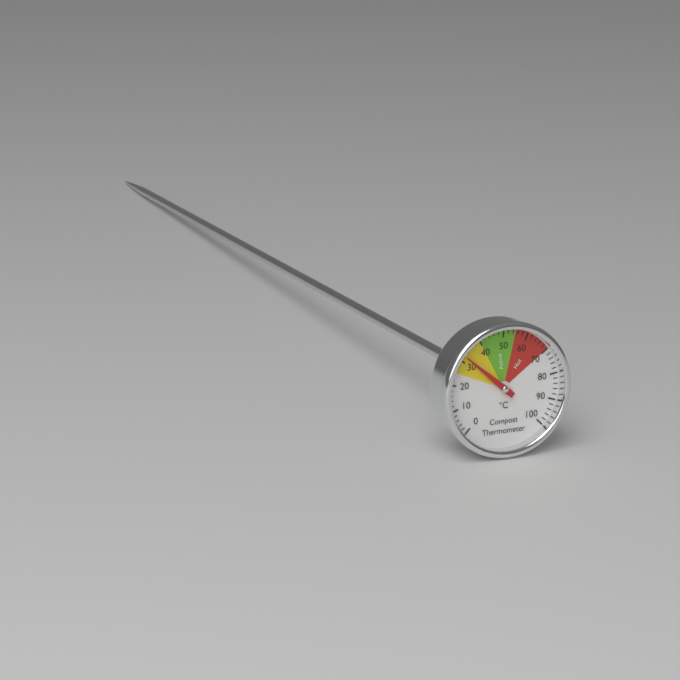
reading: 32 °C
